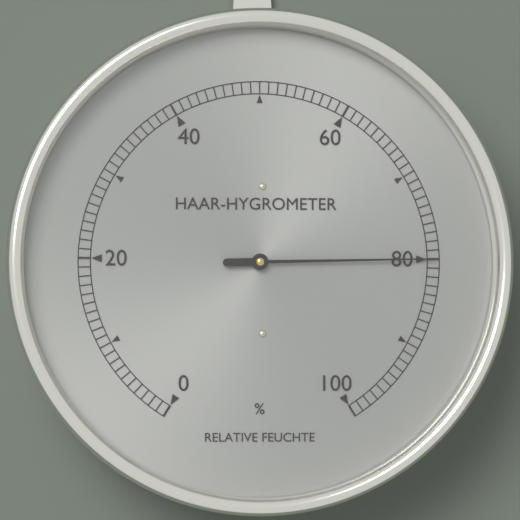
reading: 80 %
